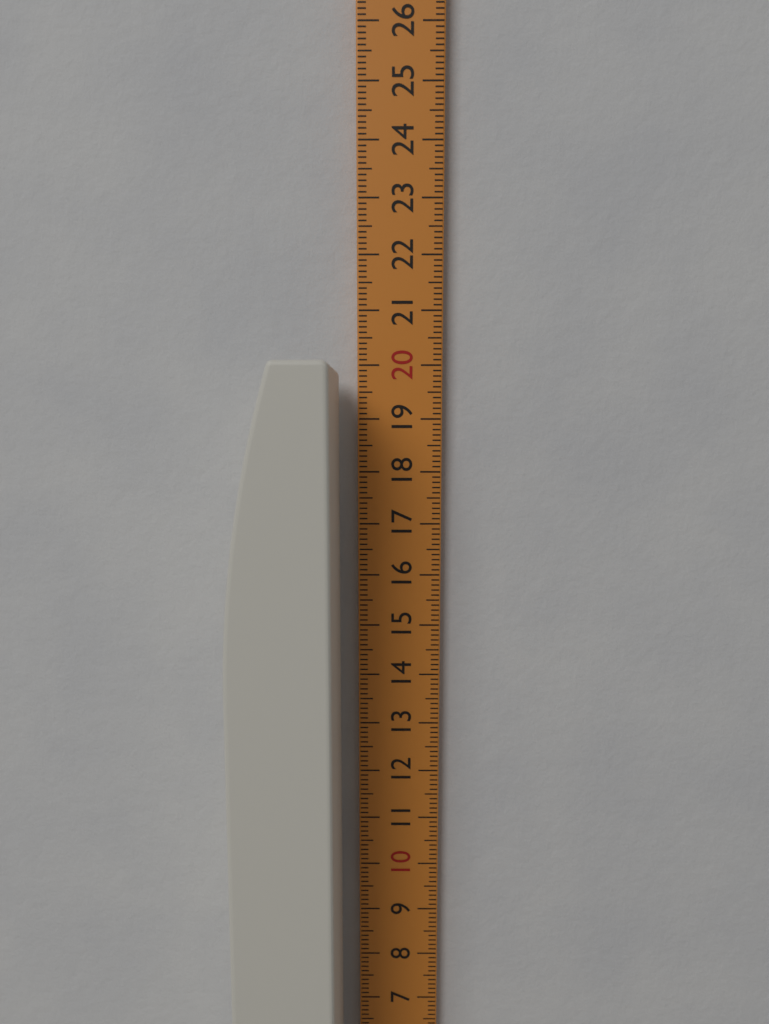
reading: 19.9 cm
